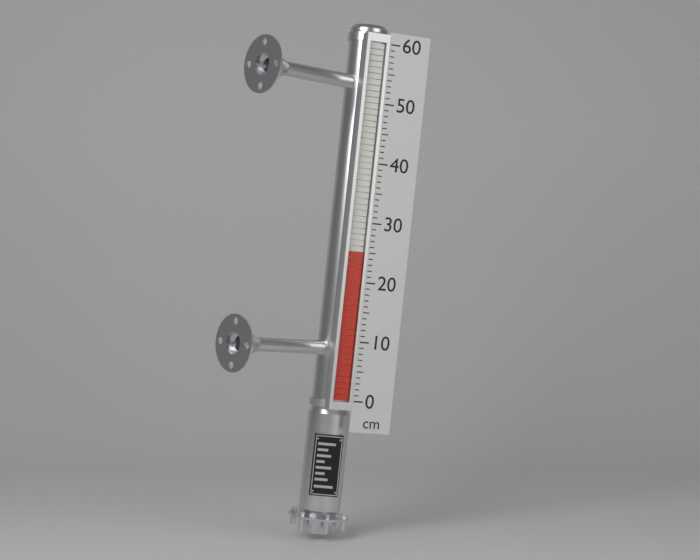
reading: 25 cm
